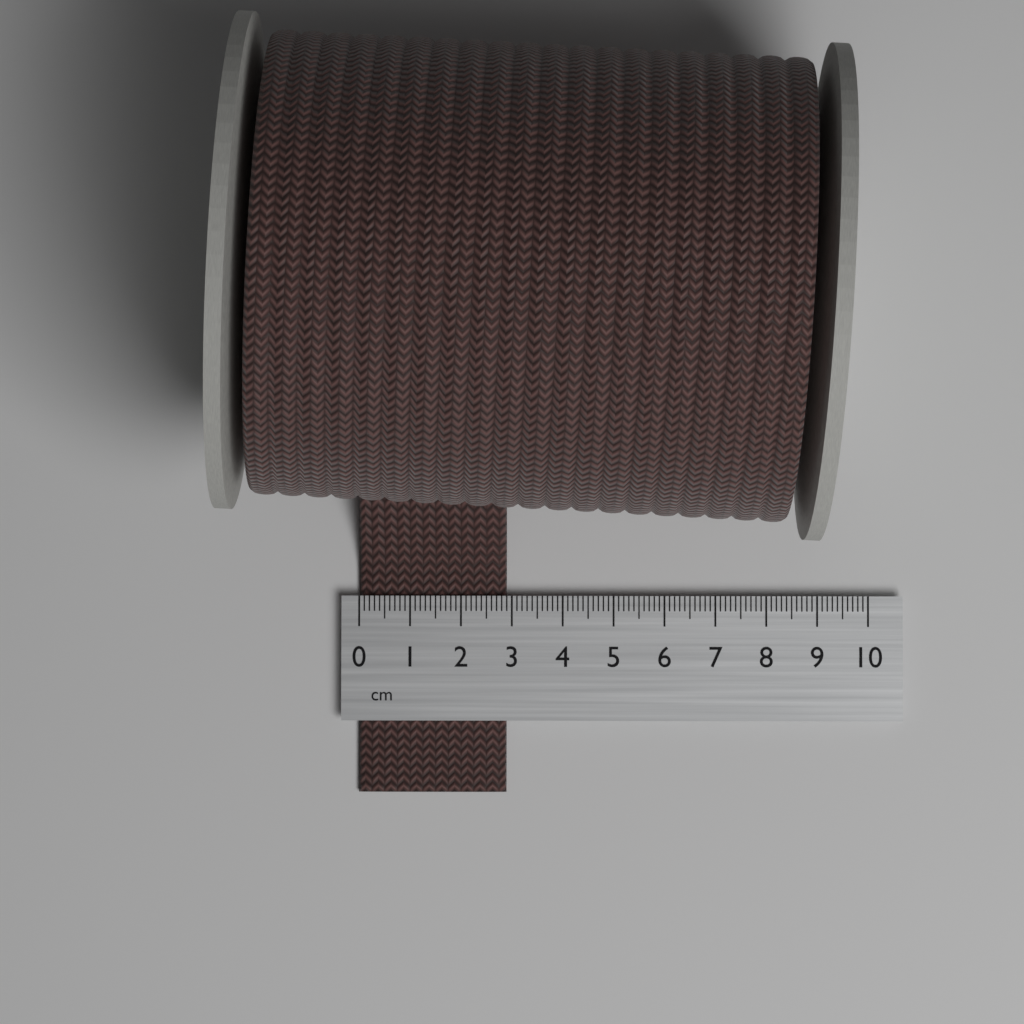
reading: 2.9 cm
